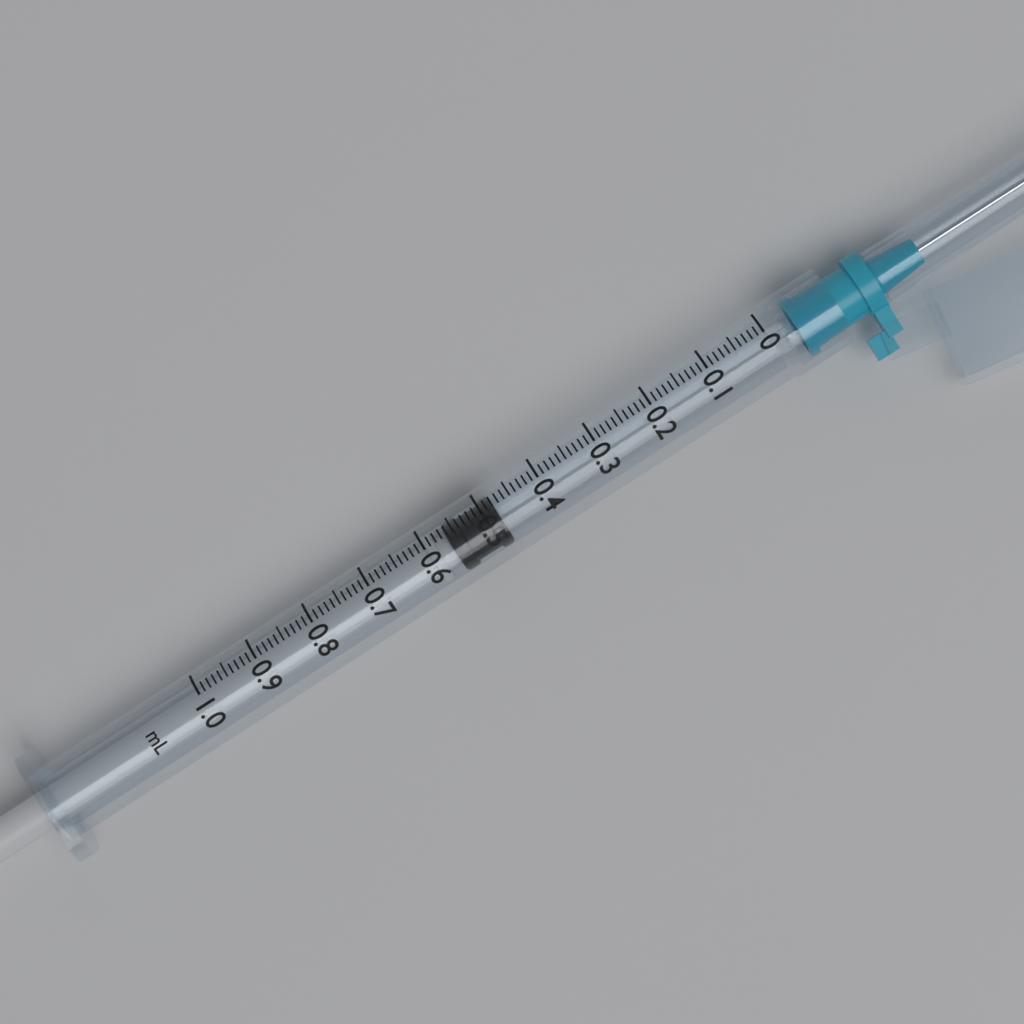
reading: 0.48 ml
